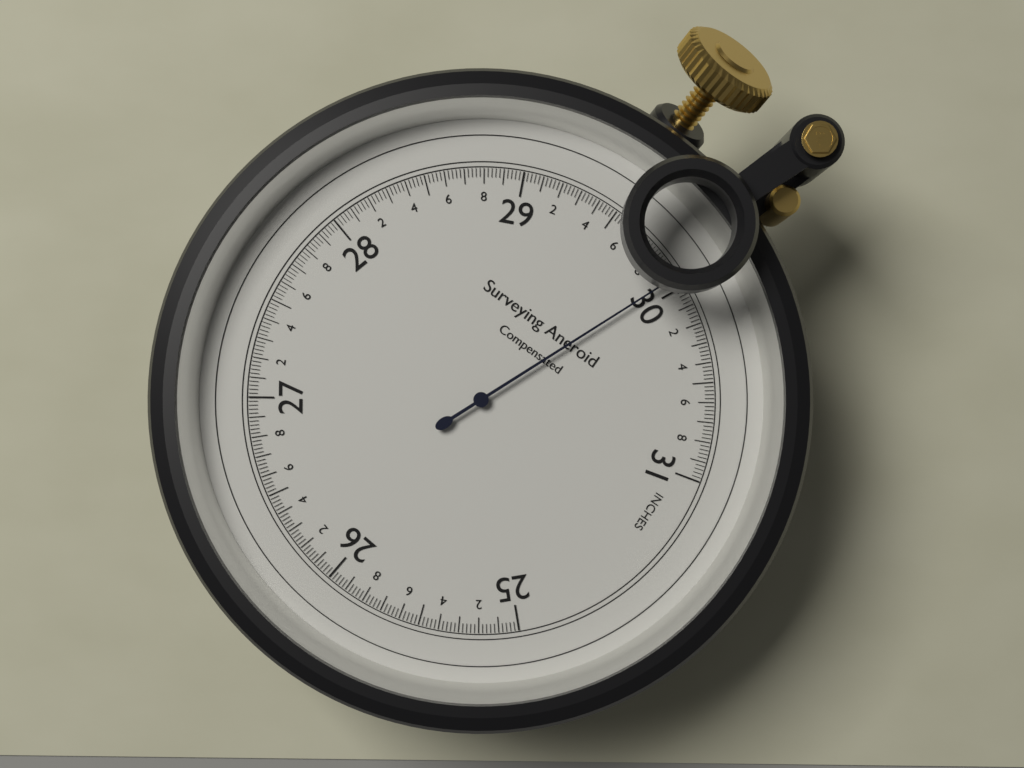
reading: 29.94 inches
